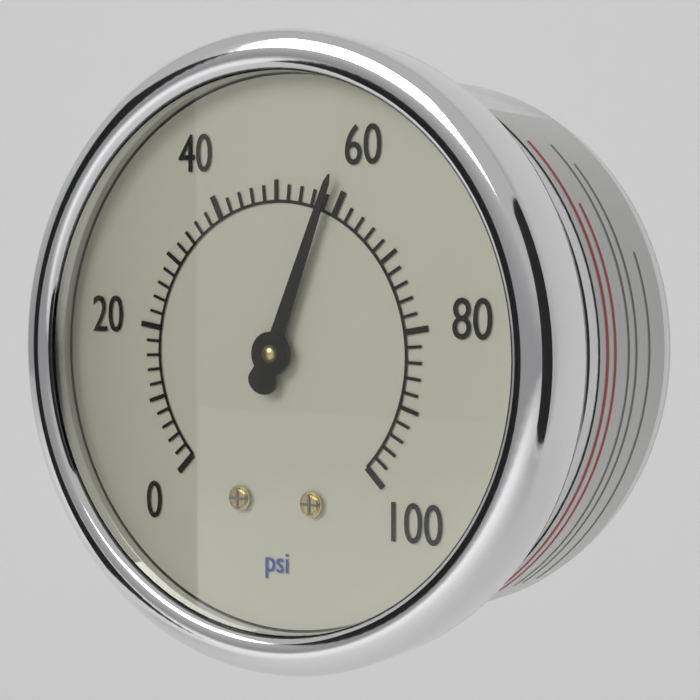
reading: 58 psi
